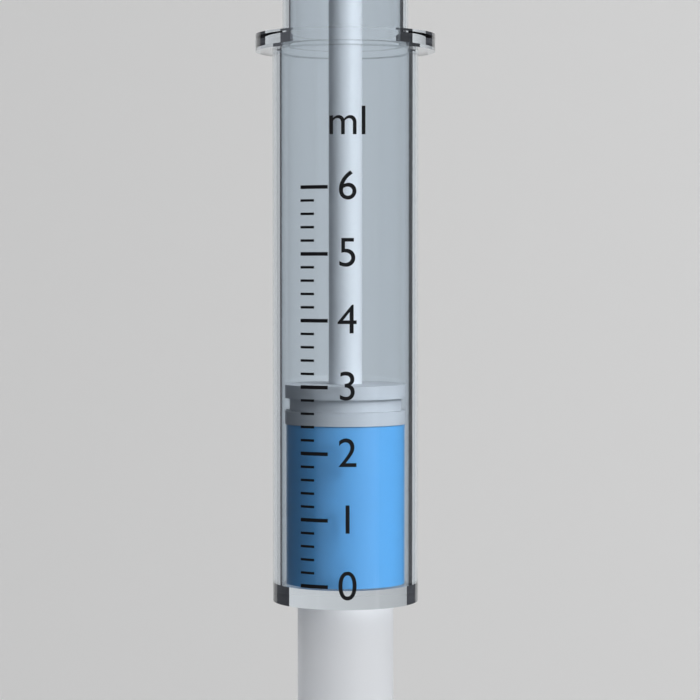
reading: 2.4 ml
